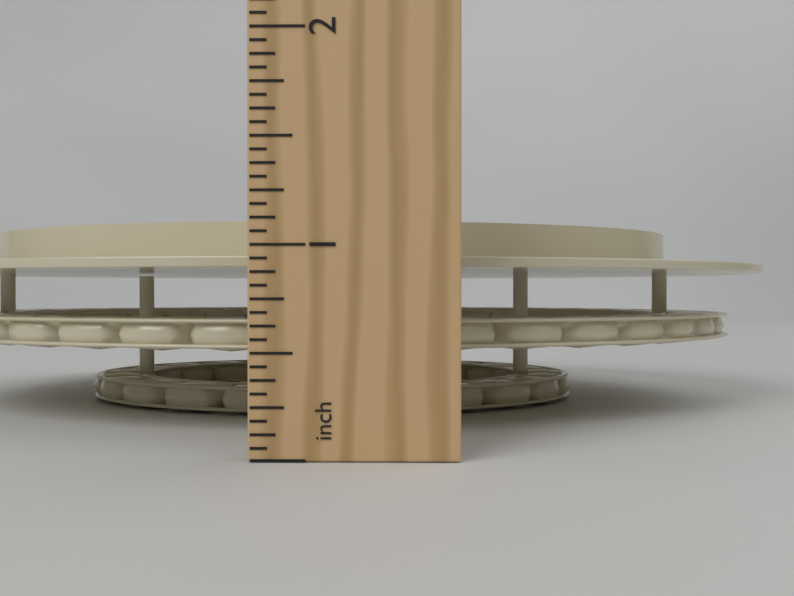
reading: 1.1875 in
